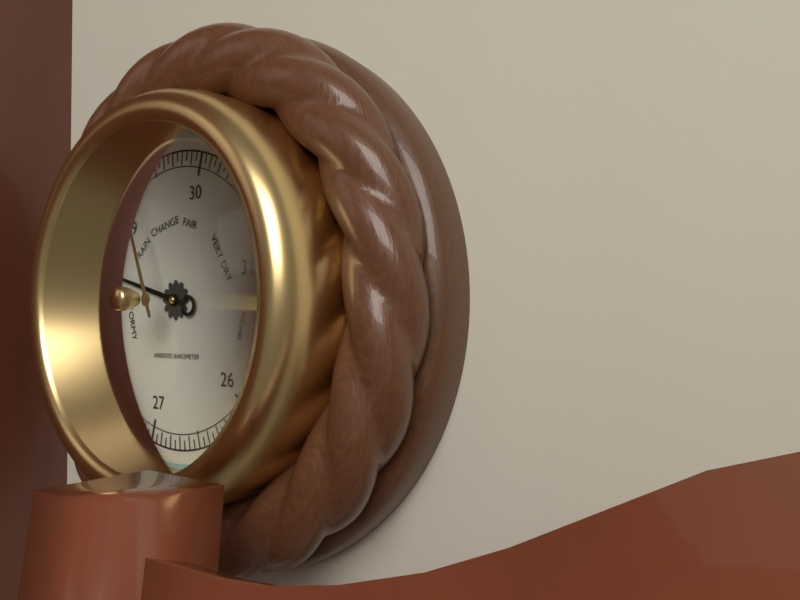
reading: 28.50 inHg
